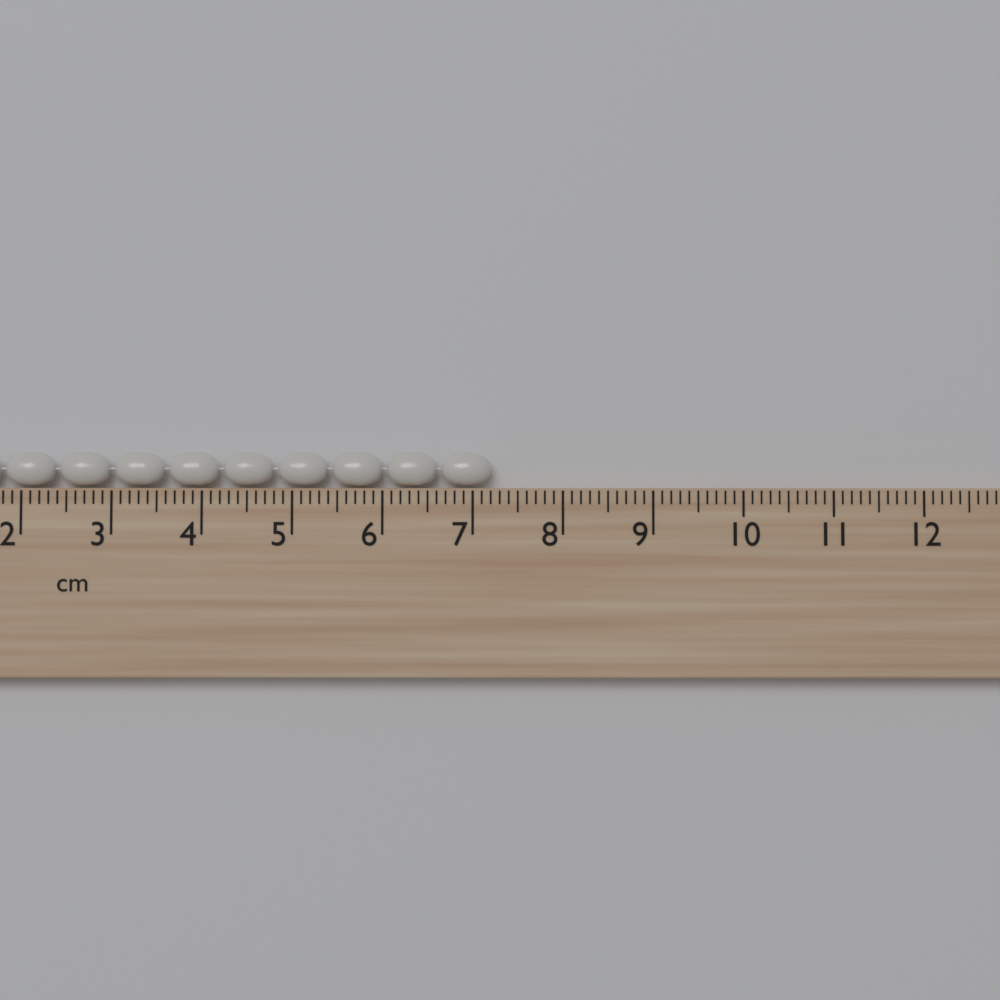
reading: 7.2 cm
